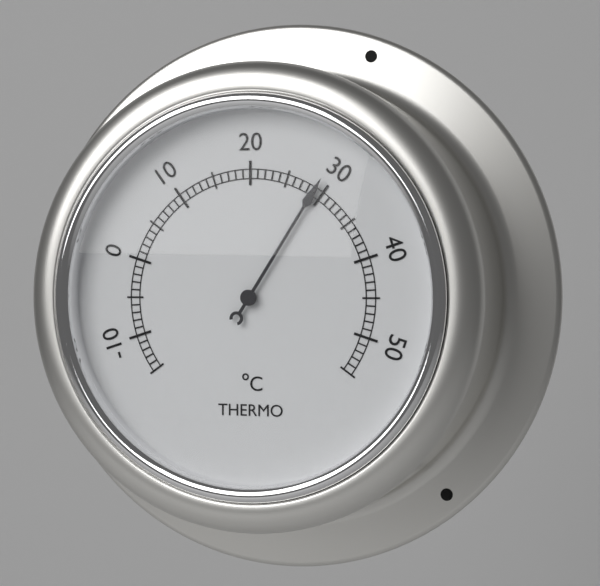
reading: 29 °C
